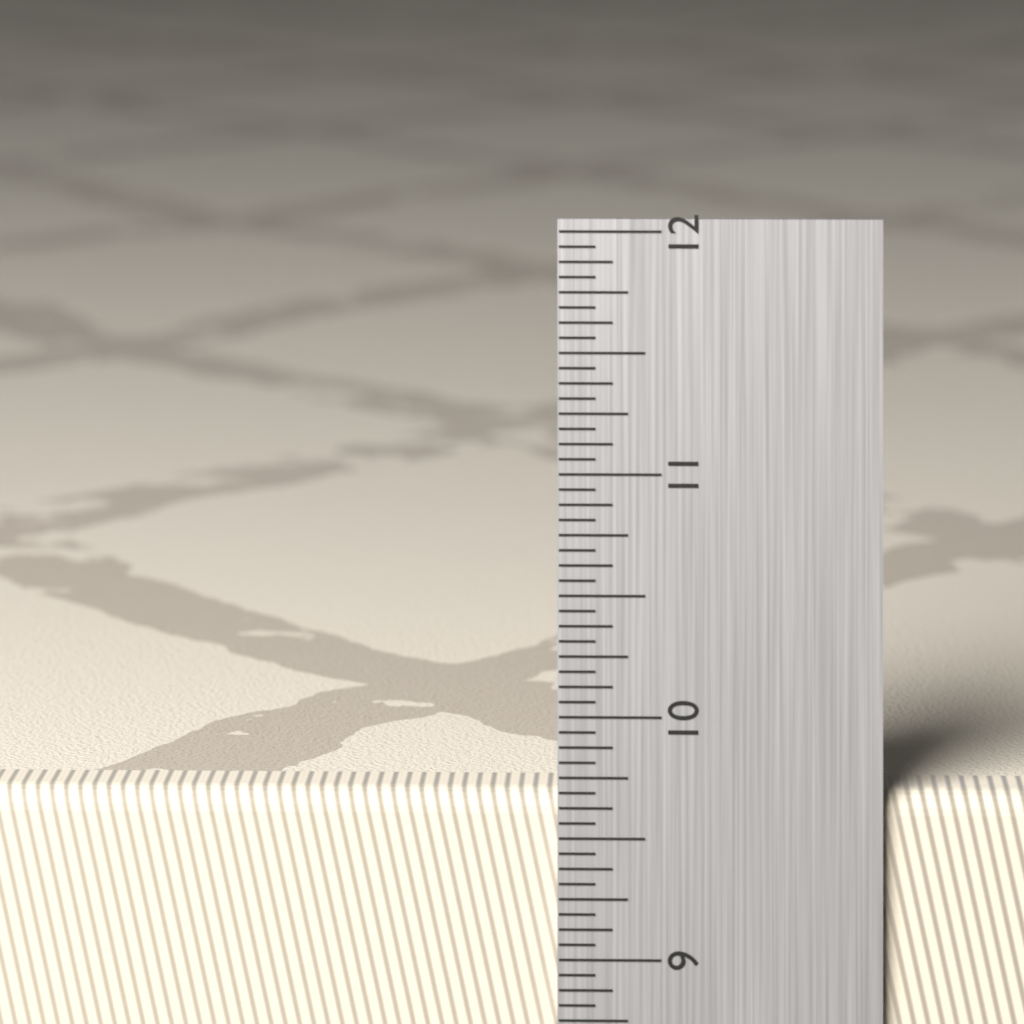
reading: 9.6875 in
